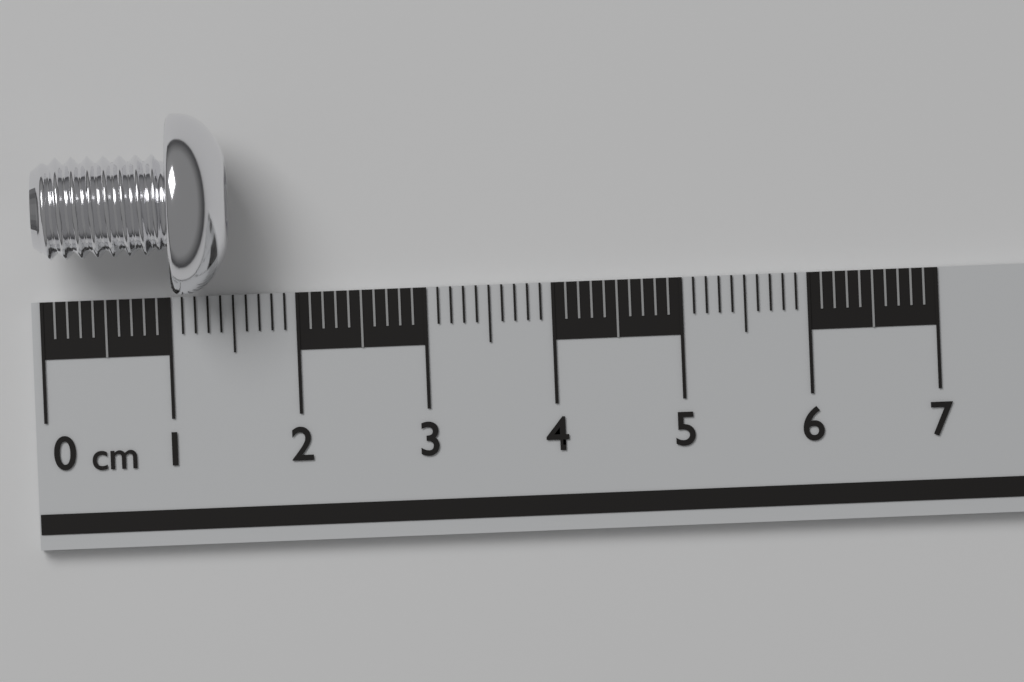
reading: 1.5 cm
